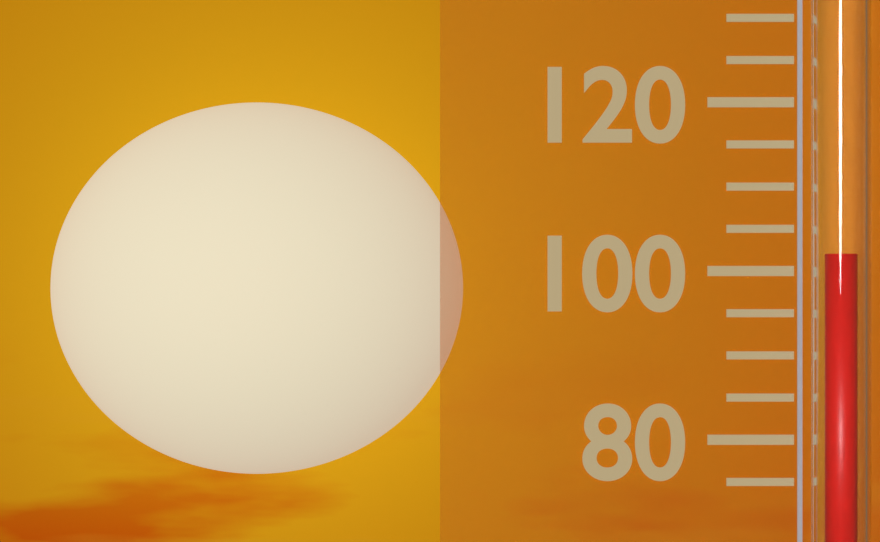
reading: 102 (no unit)
